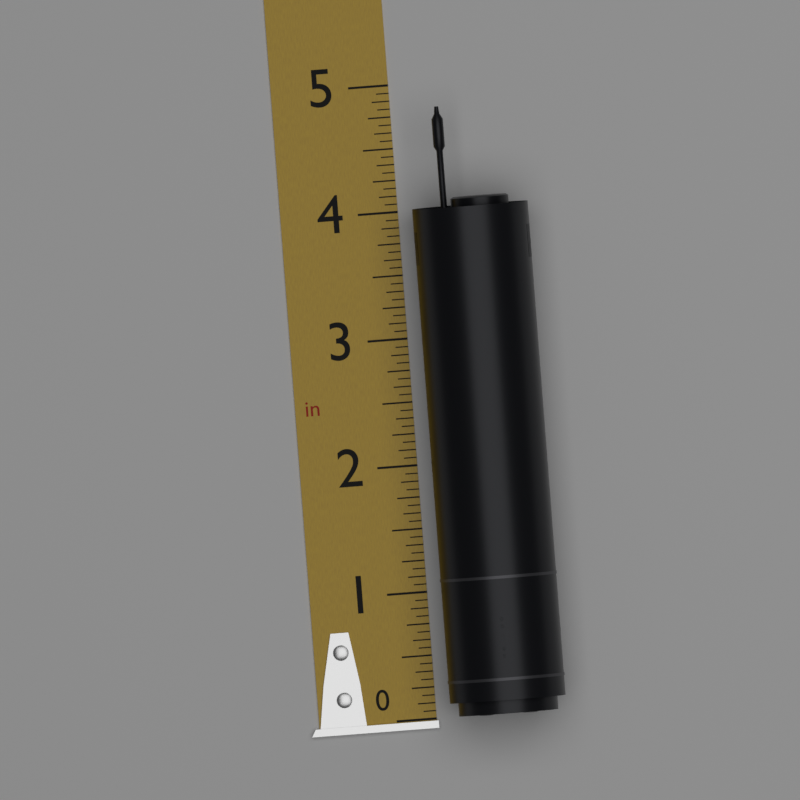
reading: 4.8125 in
